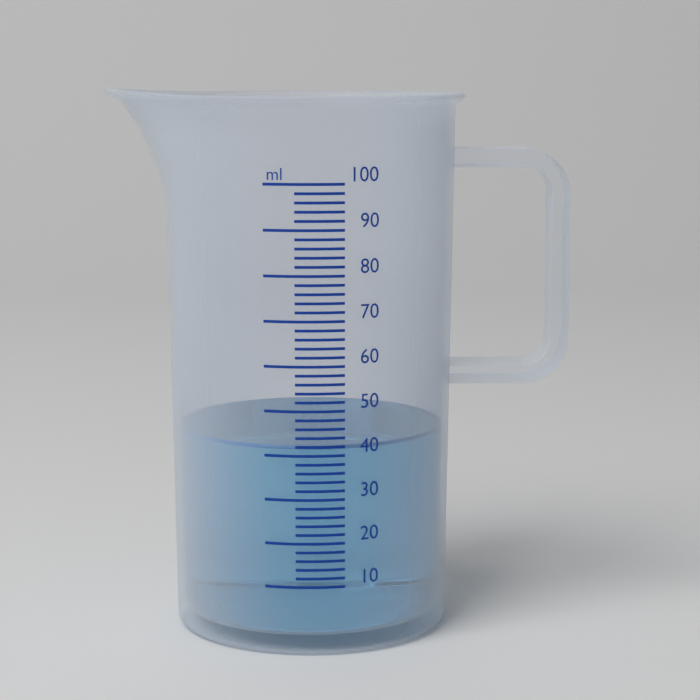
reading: 42 ml
